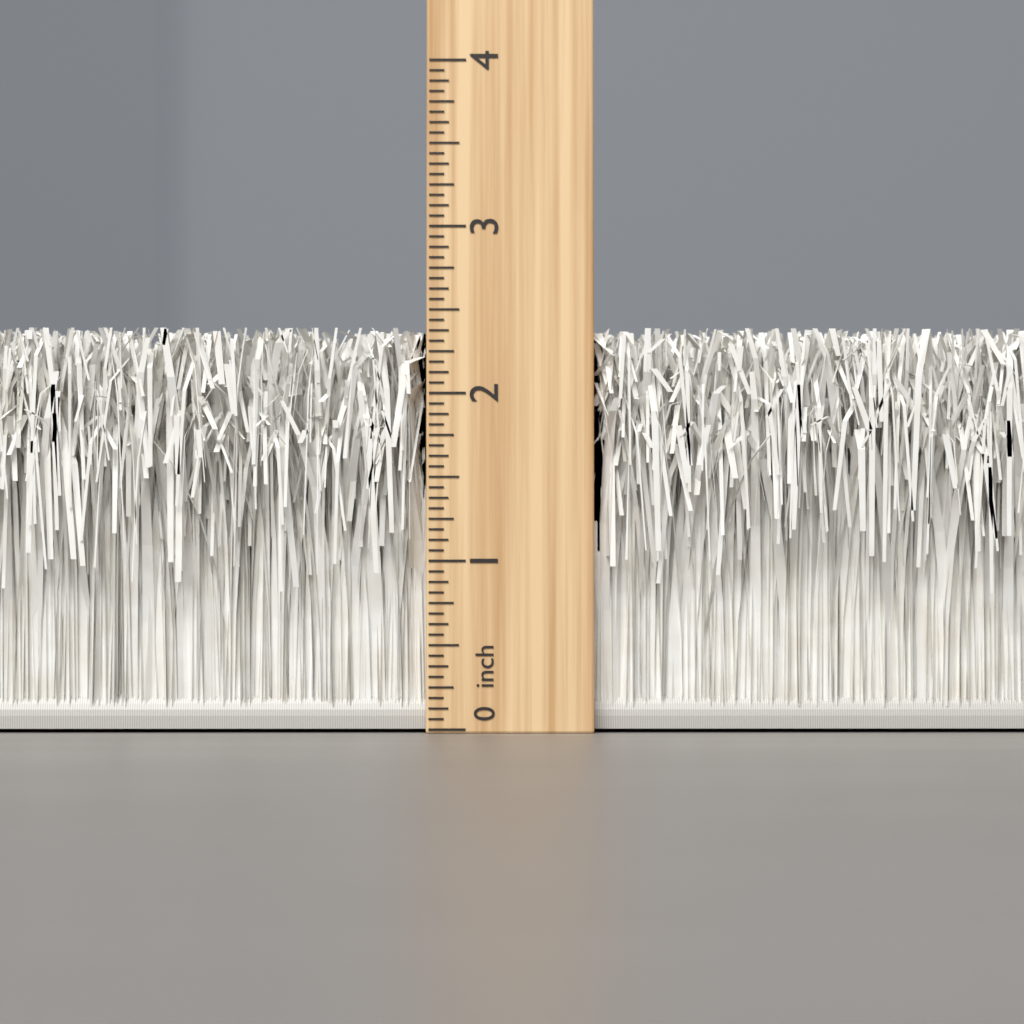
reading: 2.3750 inch
